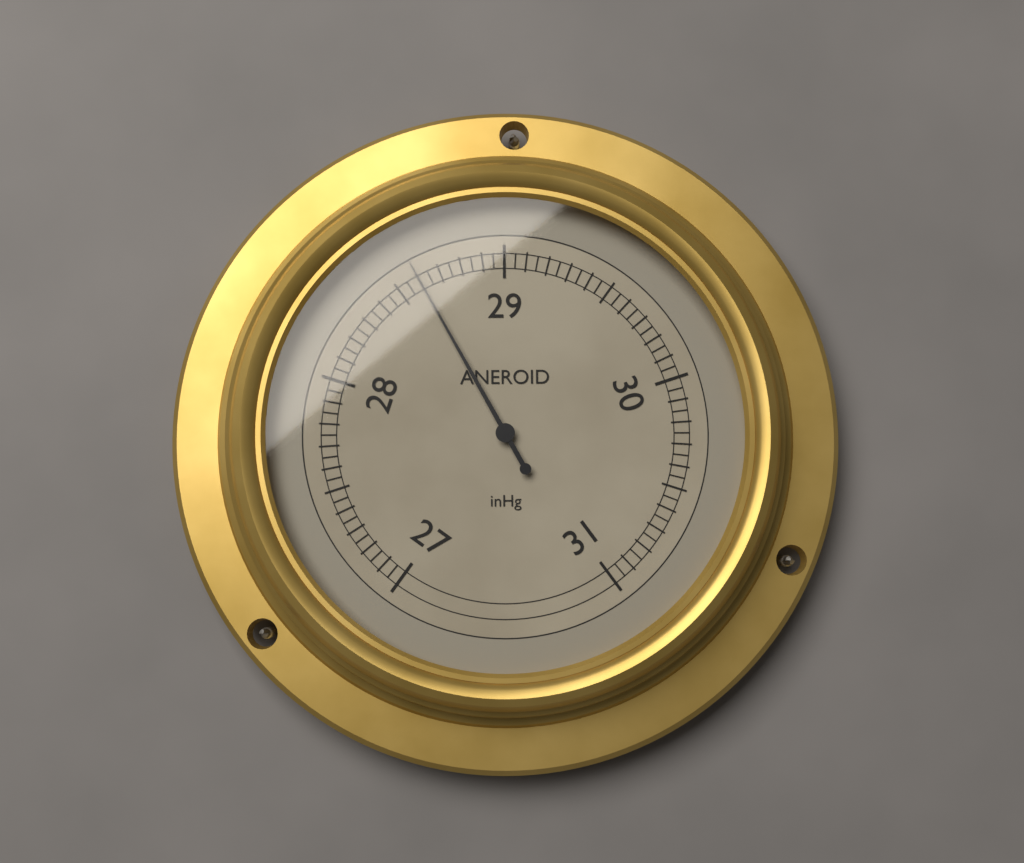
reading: 28.60 inHg
